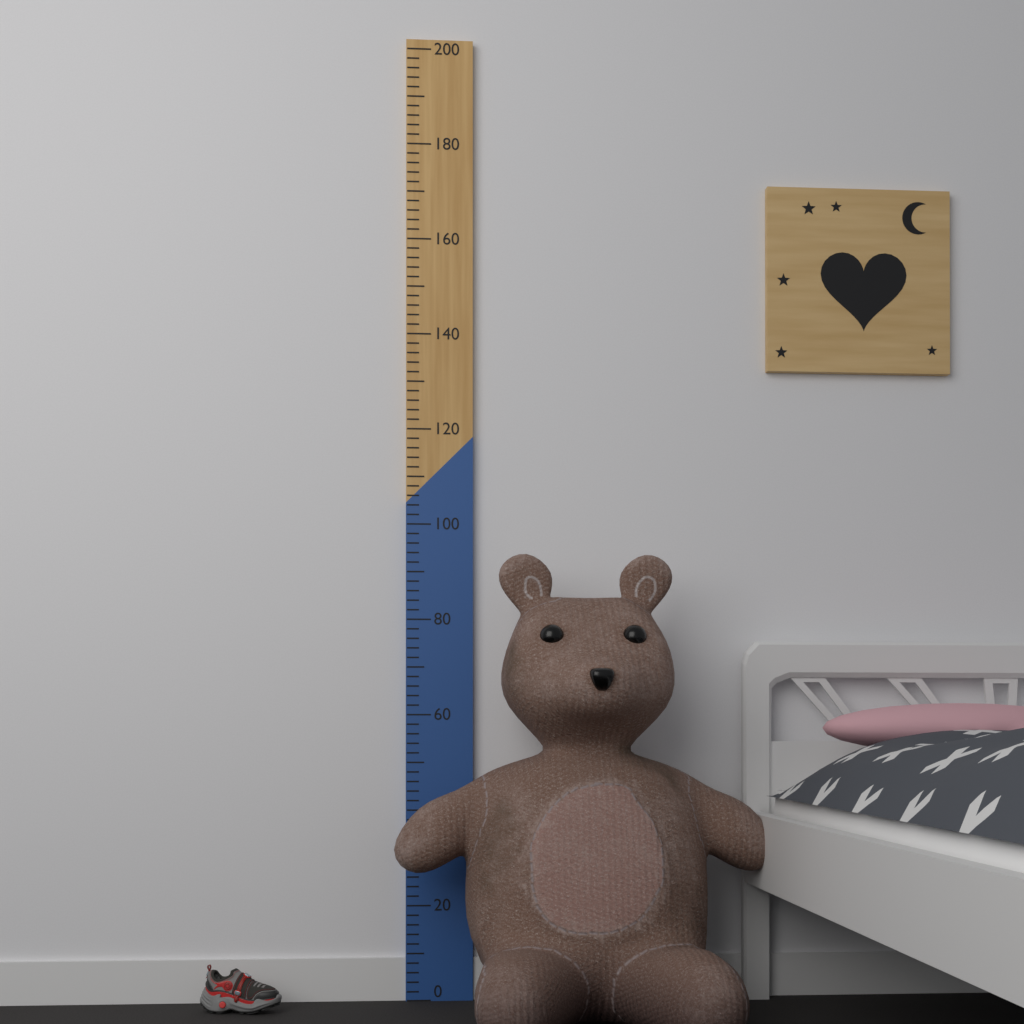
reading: 92 (no unit)
